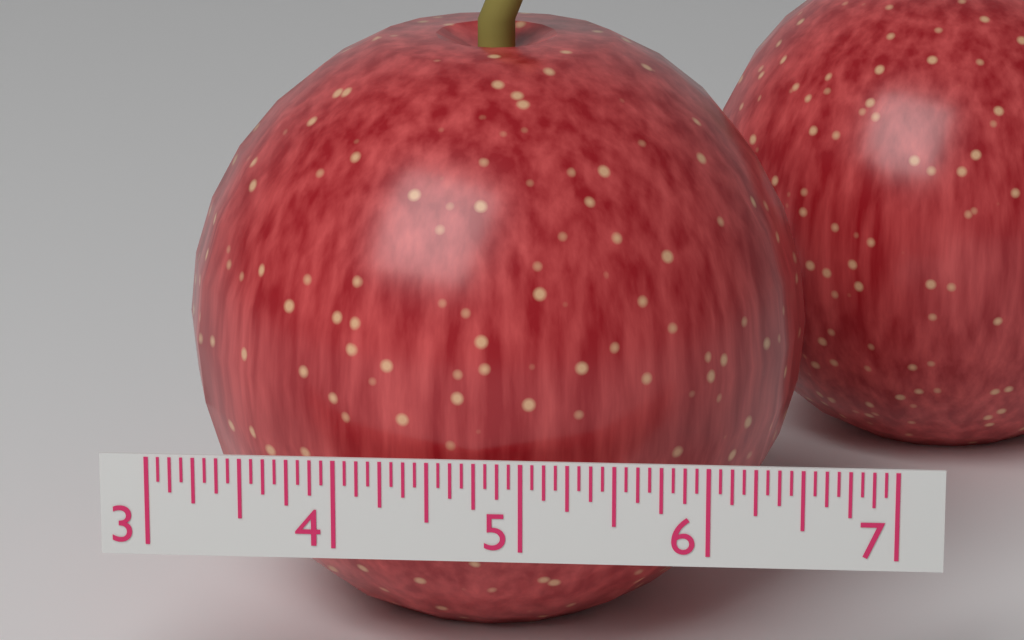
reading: 6.5000 (no unit)
